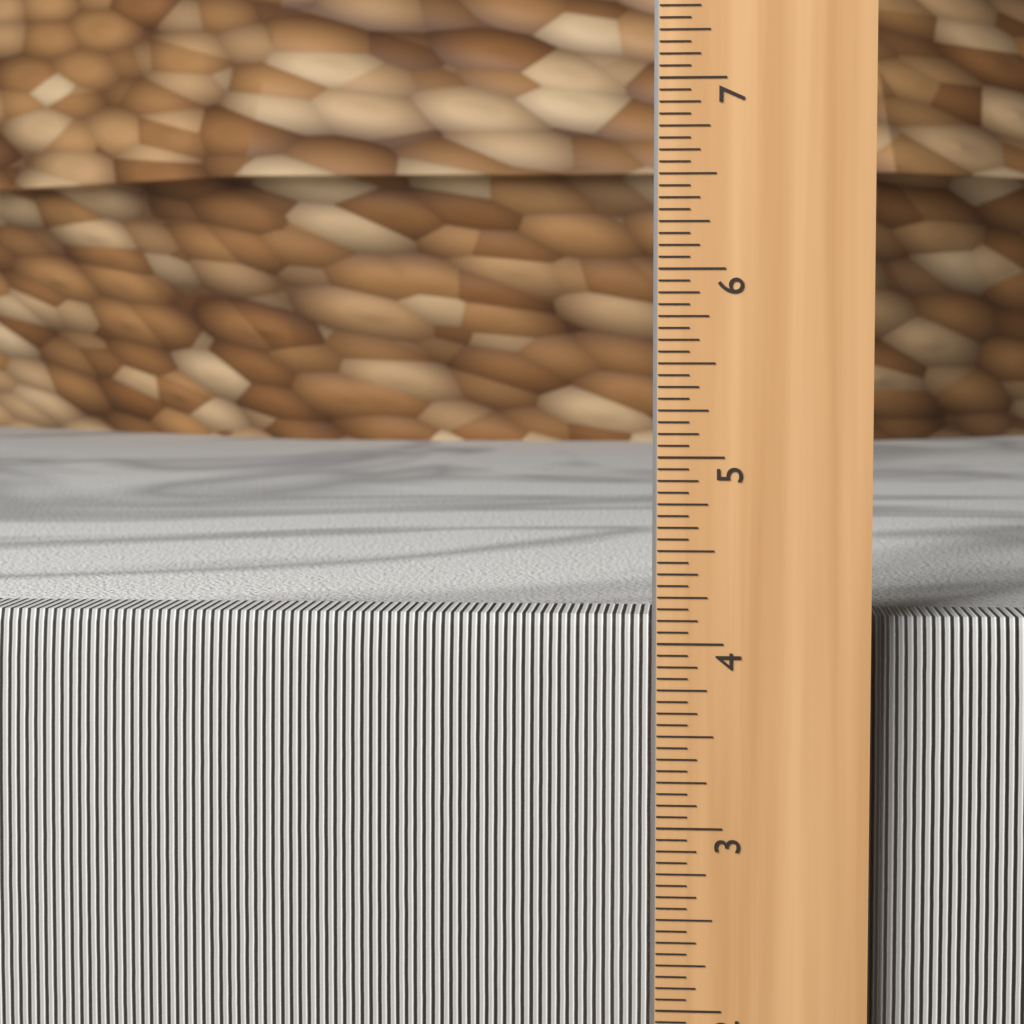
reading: 4.1250 in
